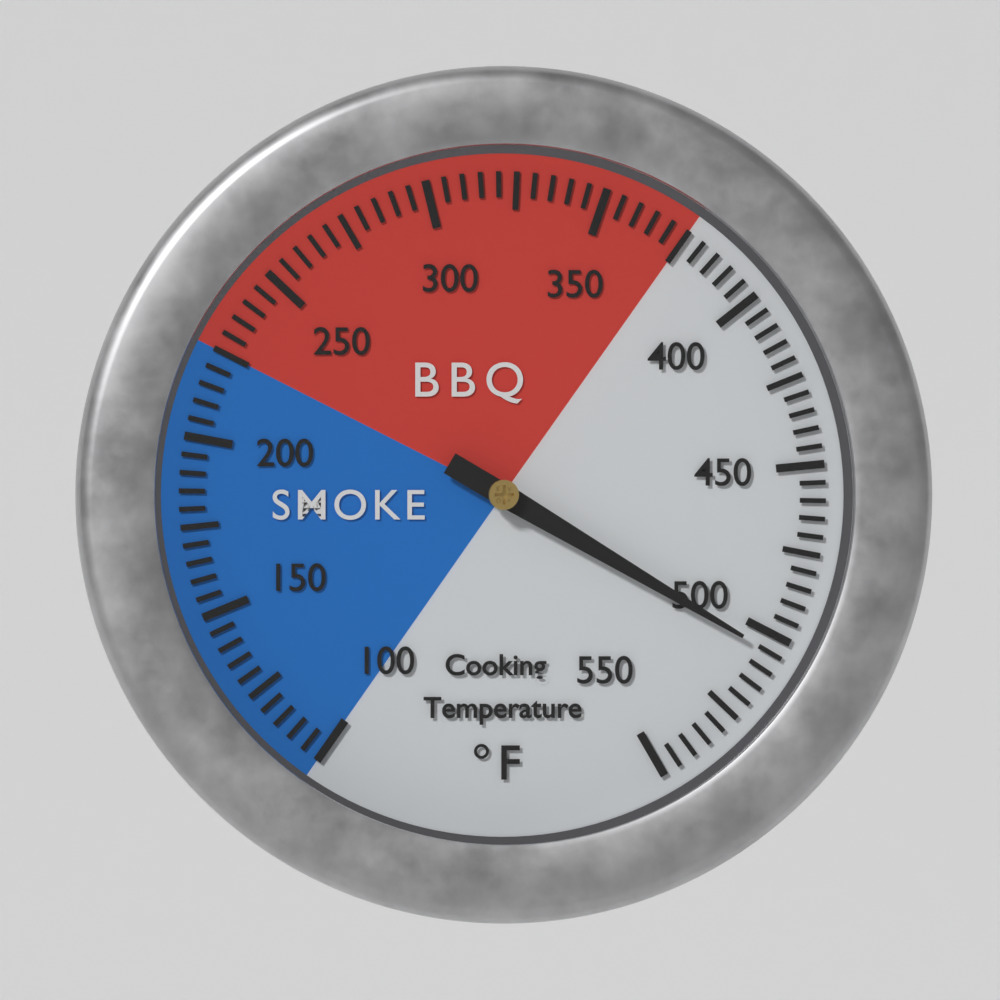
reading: 505 °F
